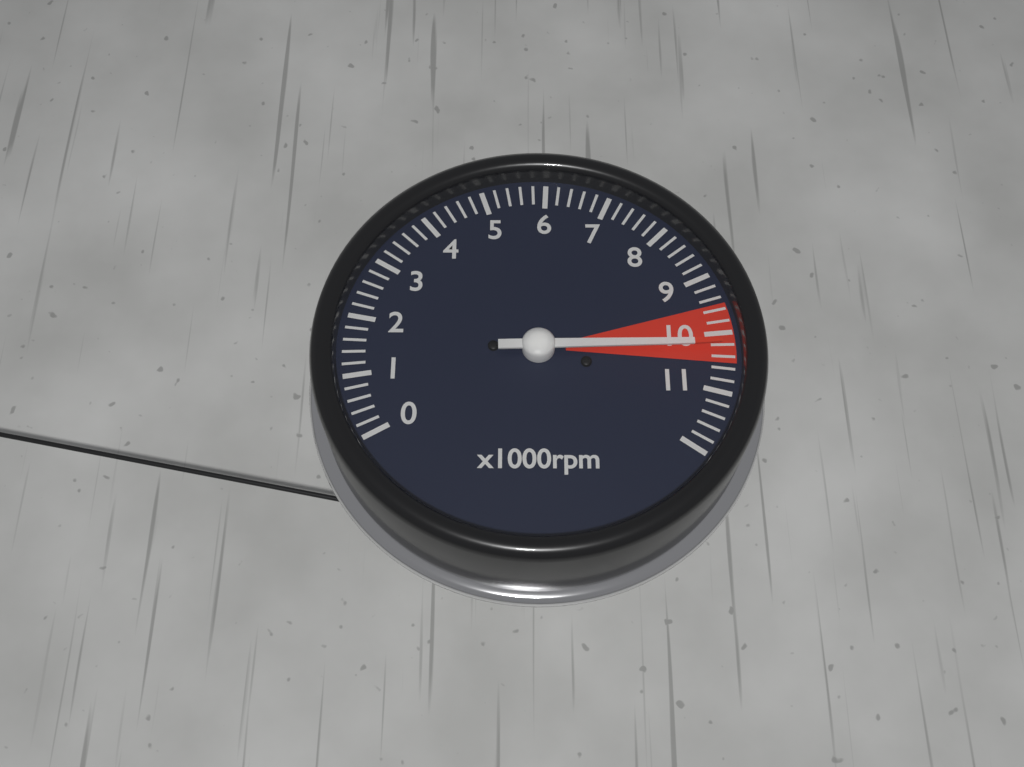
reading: 10200 rpm
